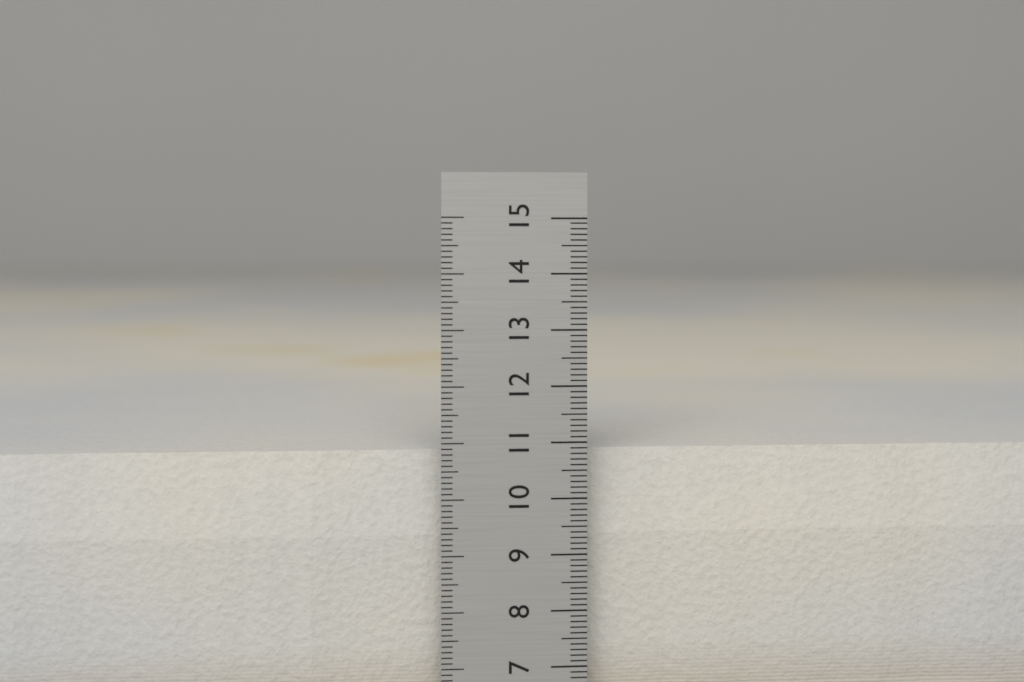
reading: 10.8 cm
